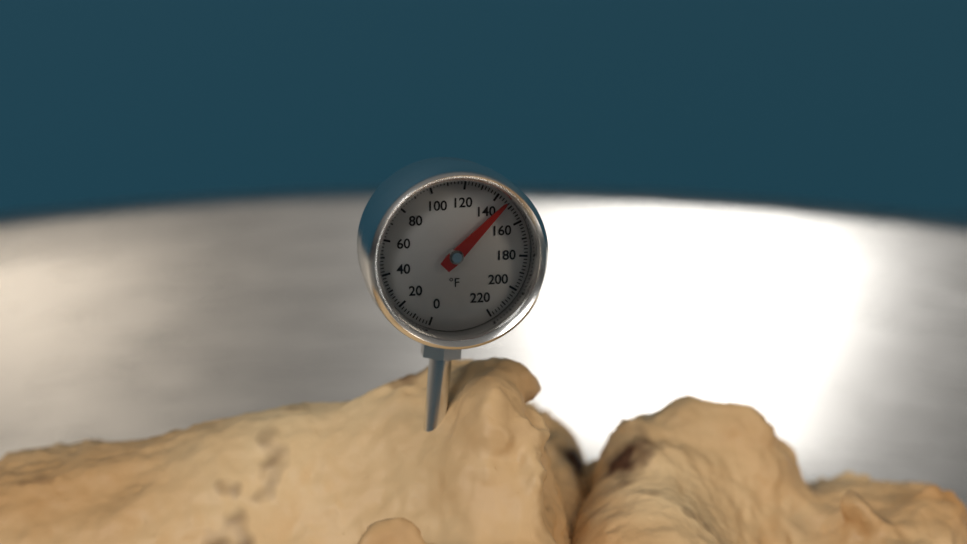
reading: 146 °F
